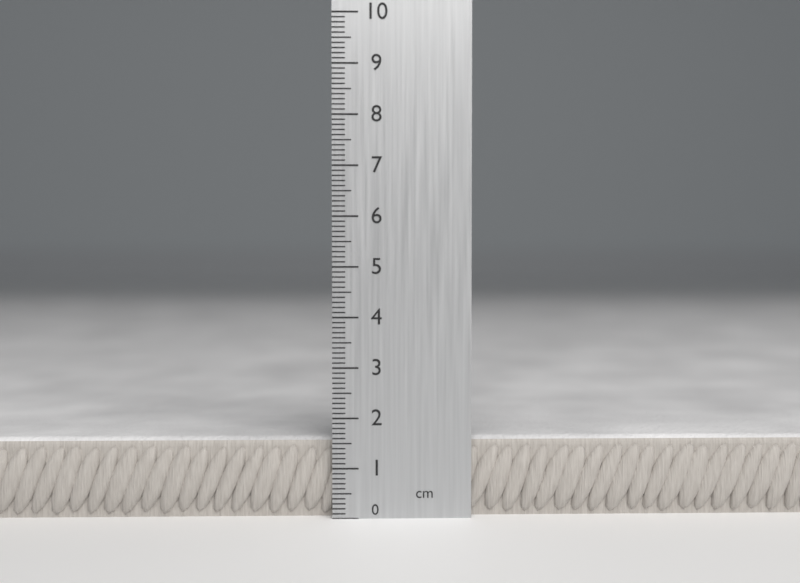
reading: 1.6 cm
